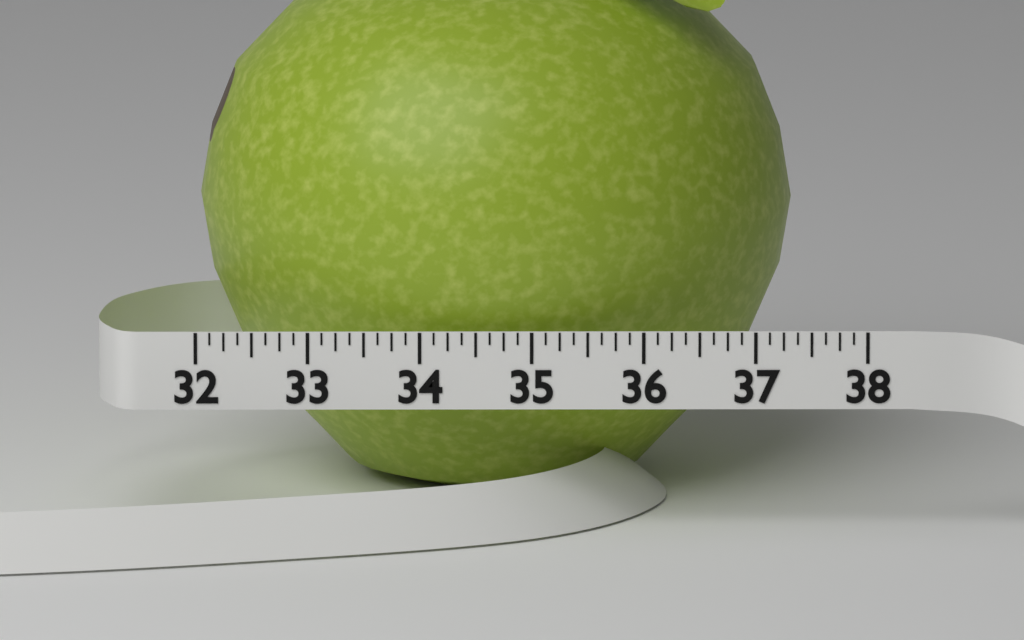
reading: 37.375 (no unit)
